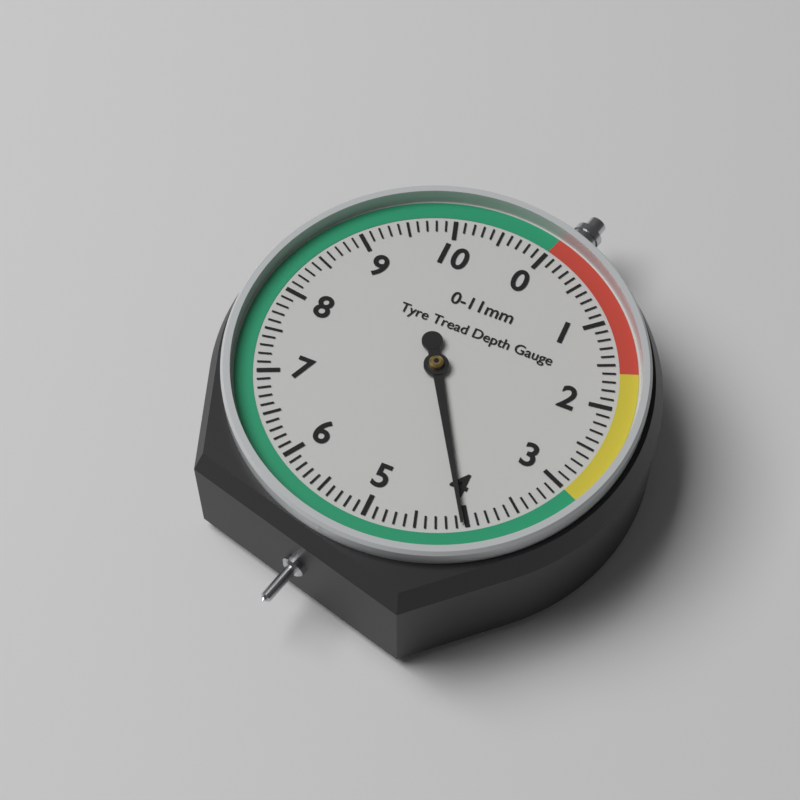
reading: 4.05 mm
